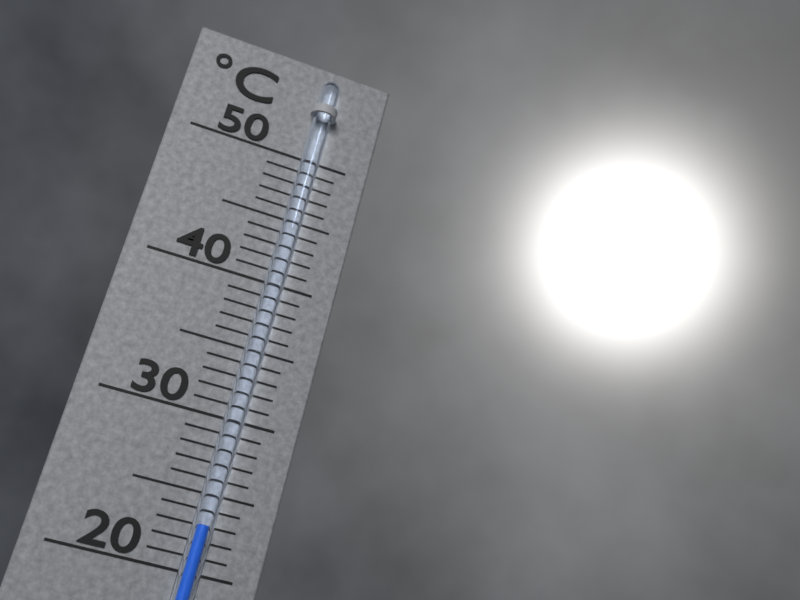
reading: 23 °C
